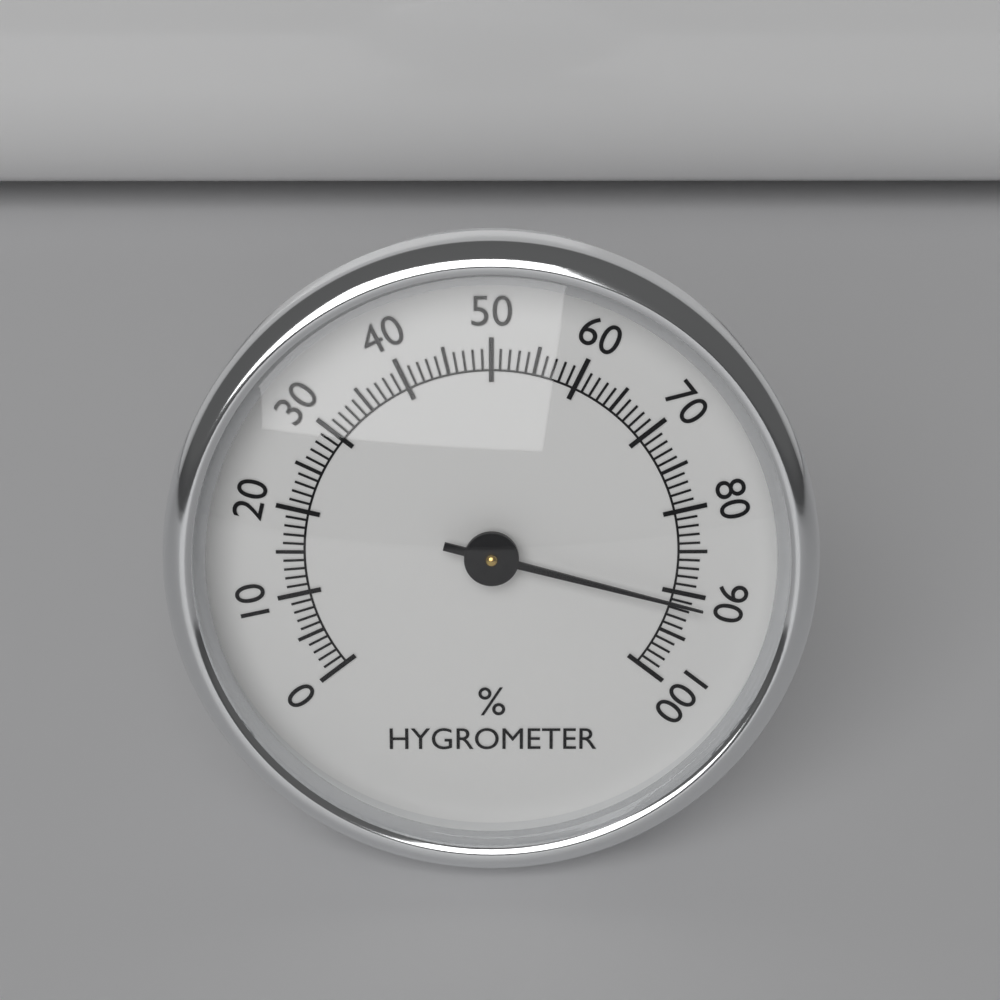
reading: 91 %
